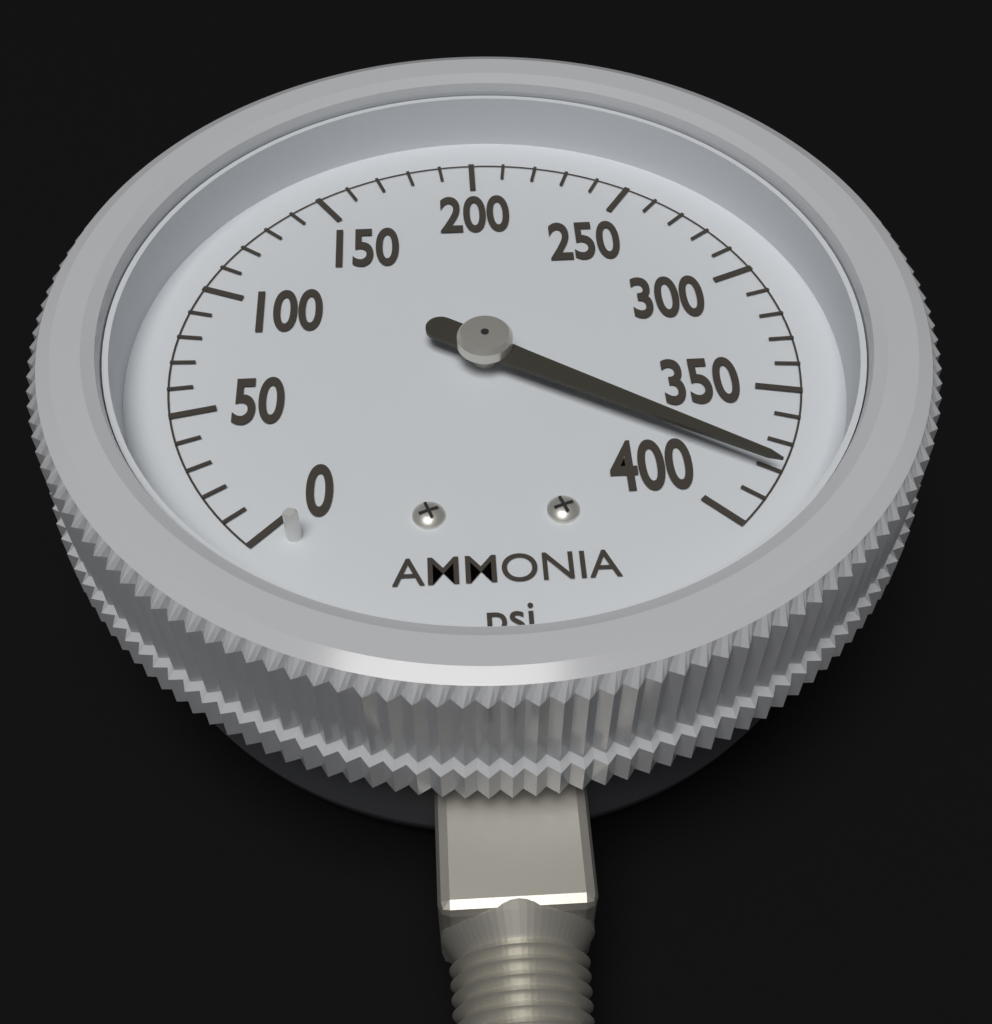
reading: 380 psi
